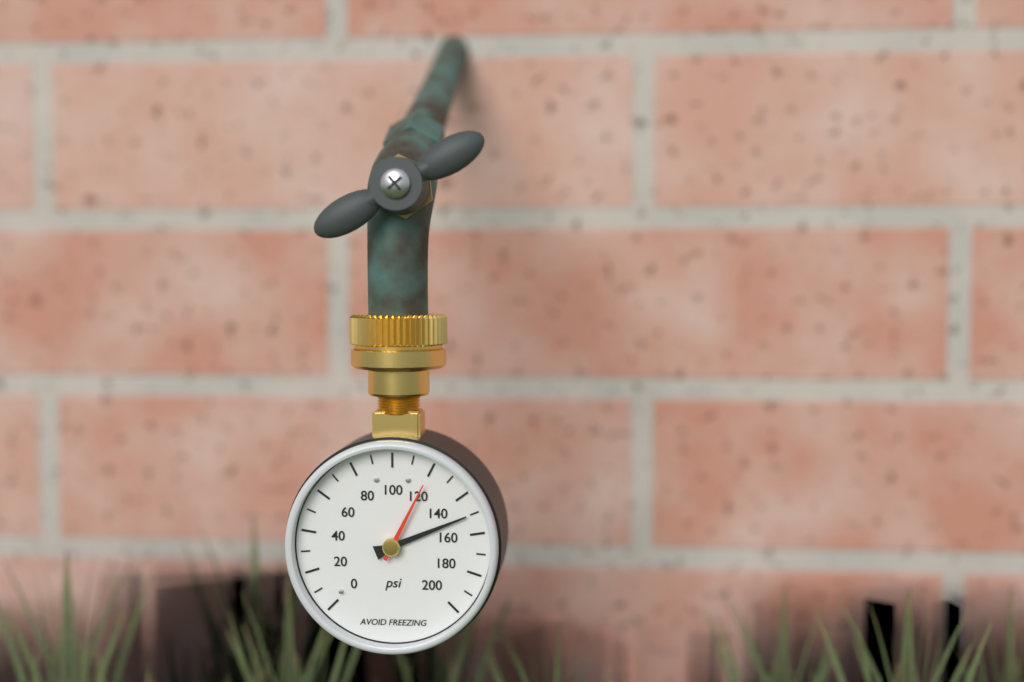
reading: 150 psi
